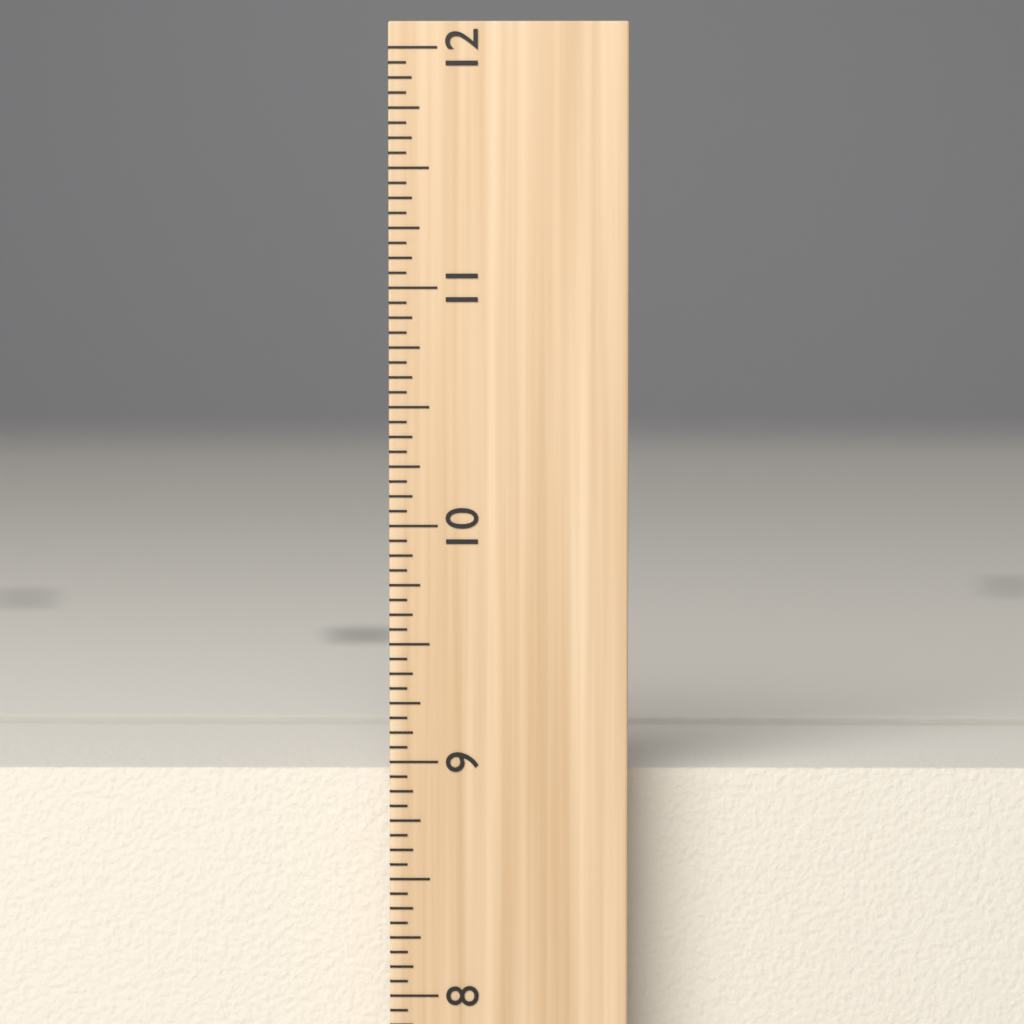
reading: 8.9375 inch
